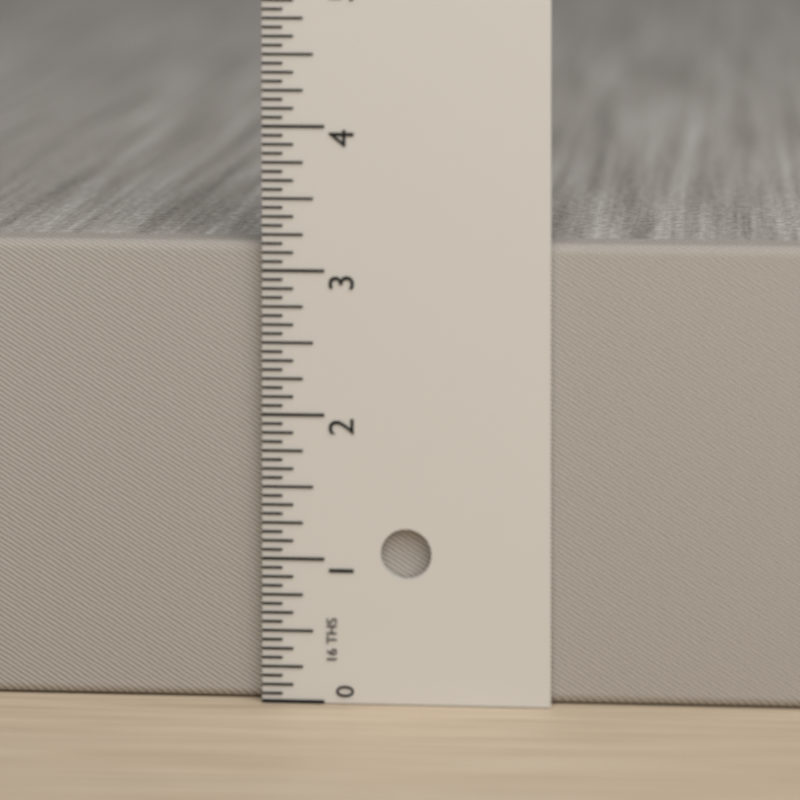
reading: 3.1875 in
